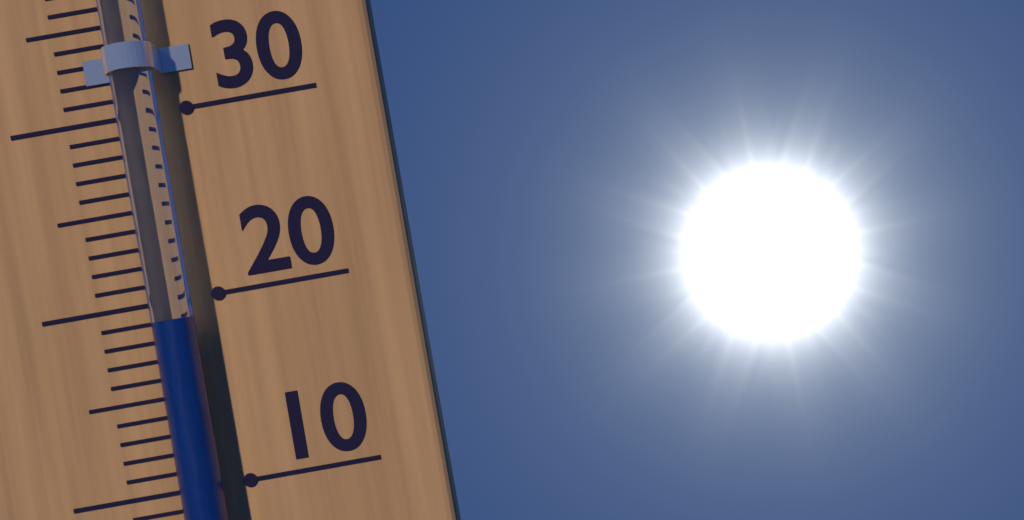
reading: 19 °C
